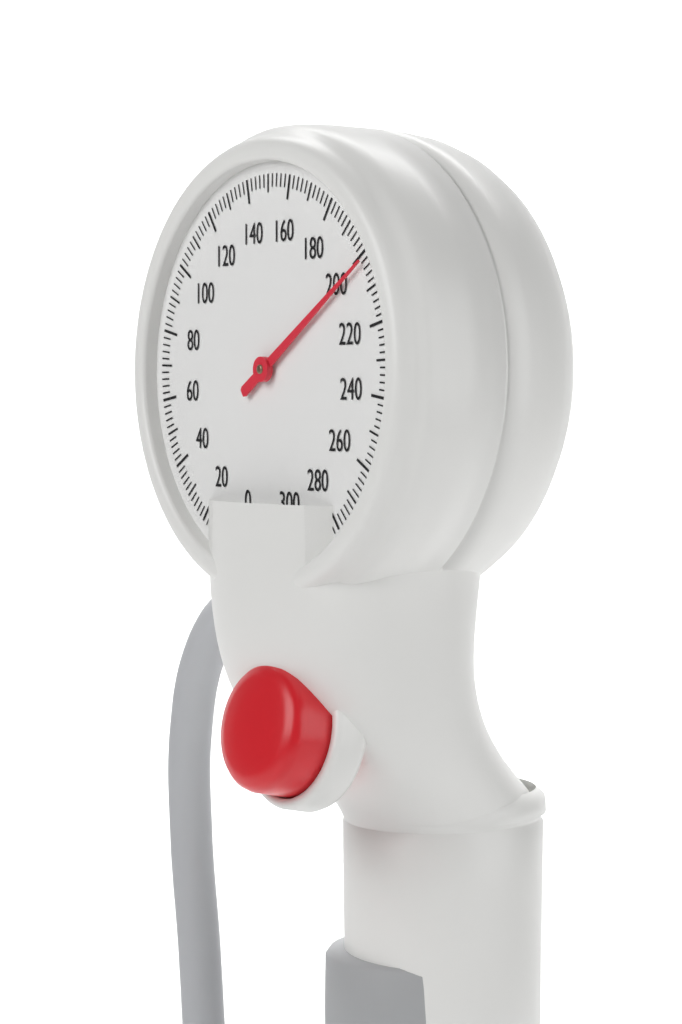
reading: 202 mmHg
